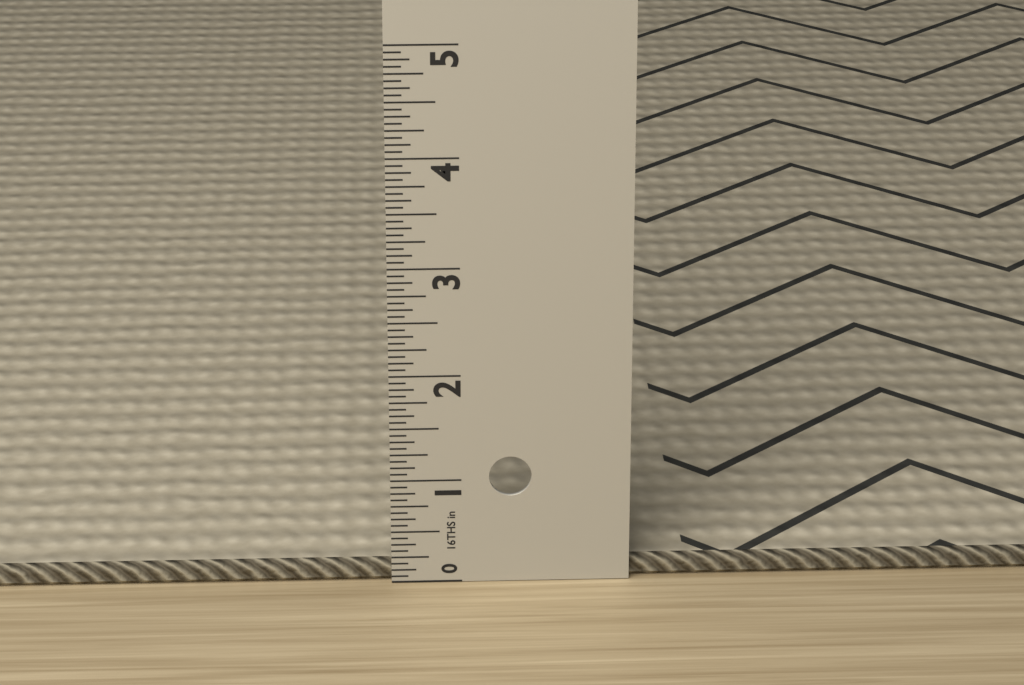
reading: 0.1875 in
